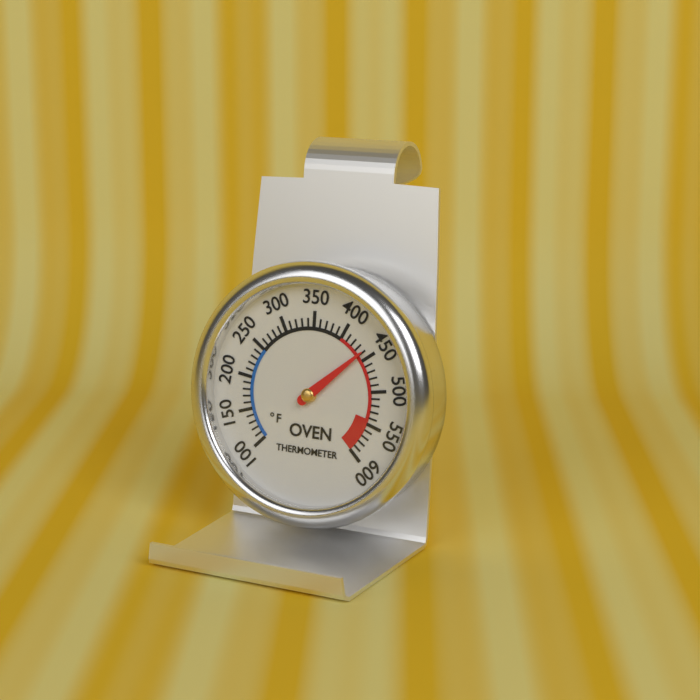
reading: 440 °F
